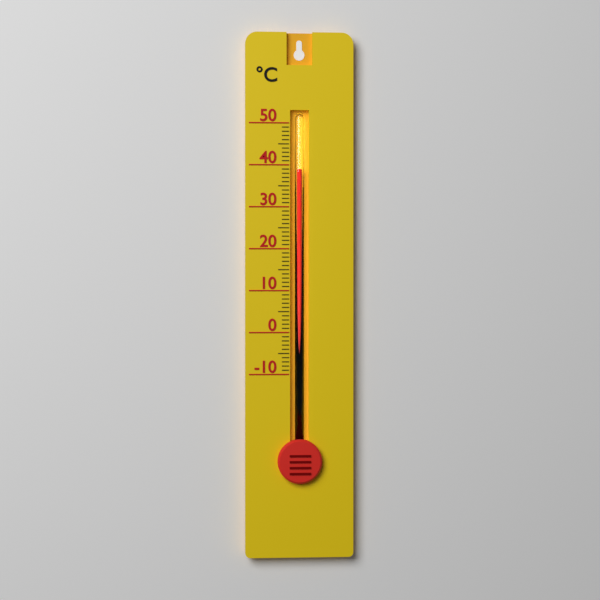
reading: 39 °C
